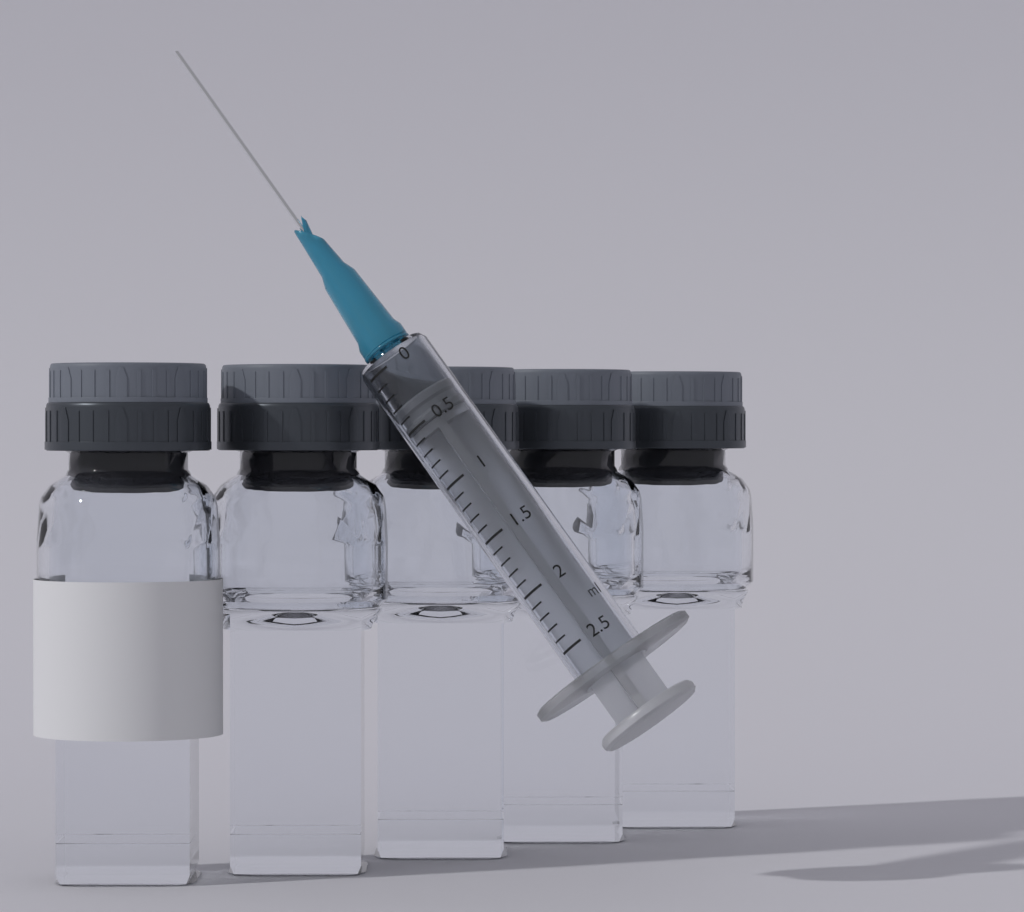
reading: 0.3 ml
